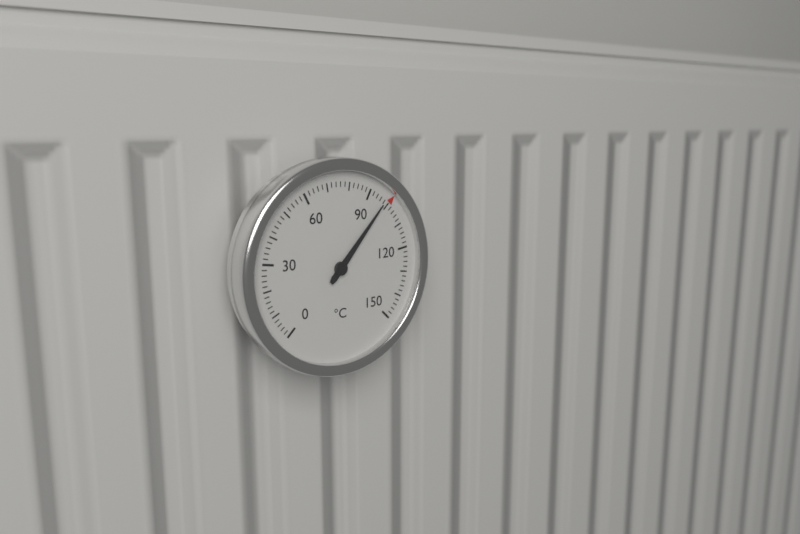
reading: 98 °C
